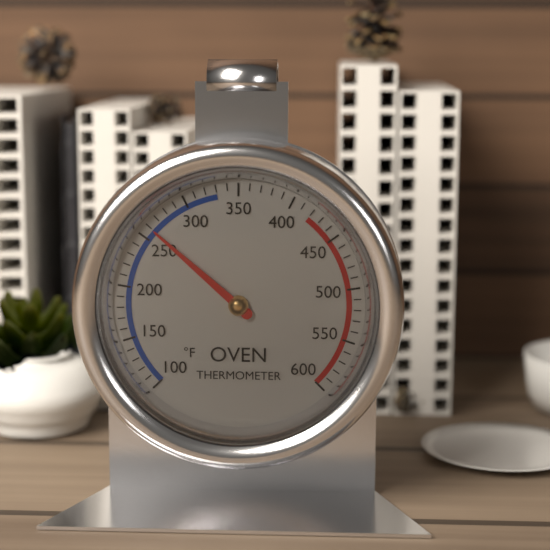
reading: 260 °F
